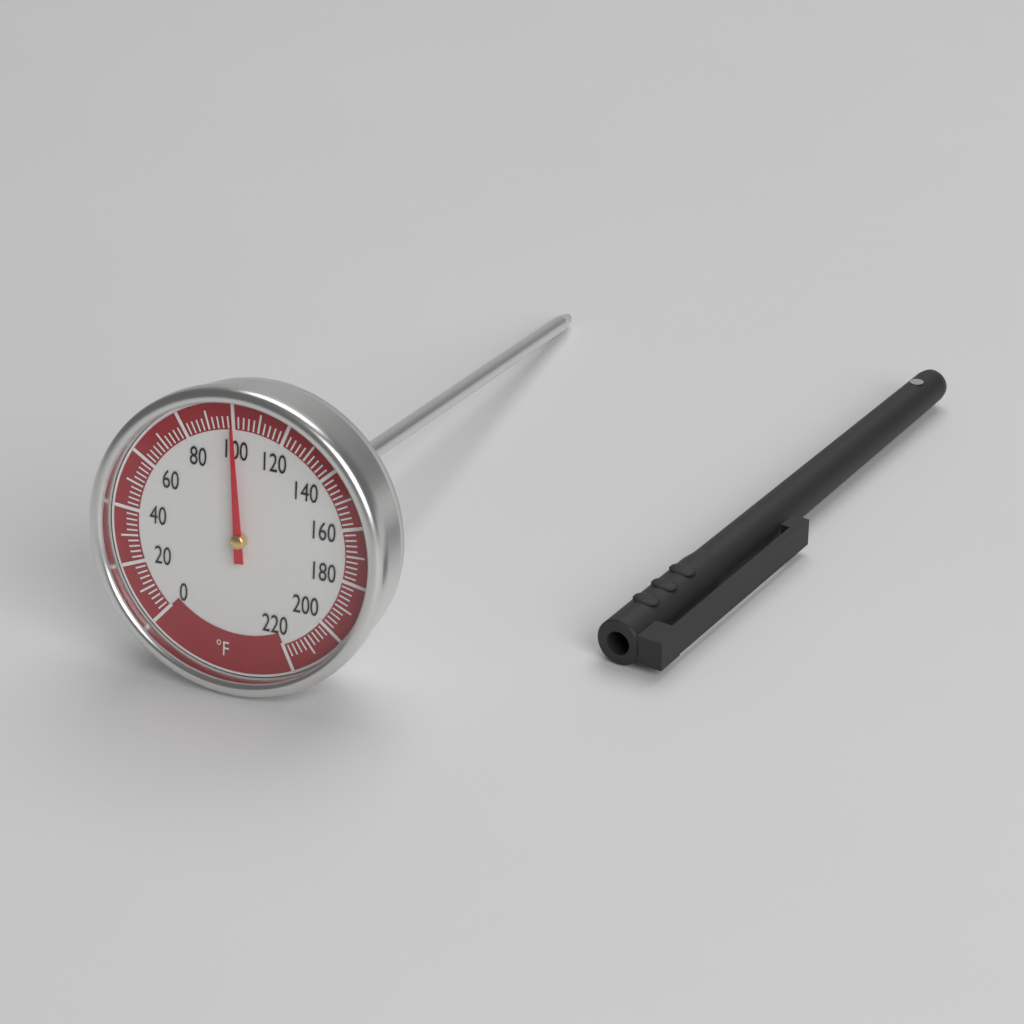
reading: 100 °F
